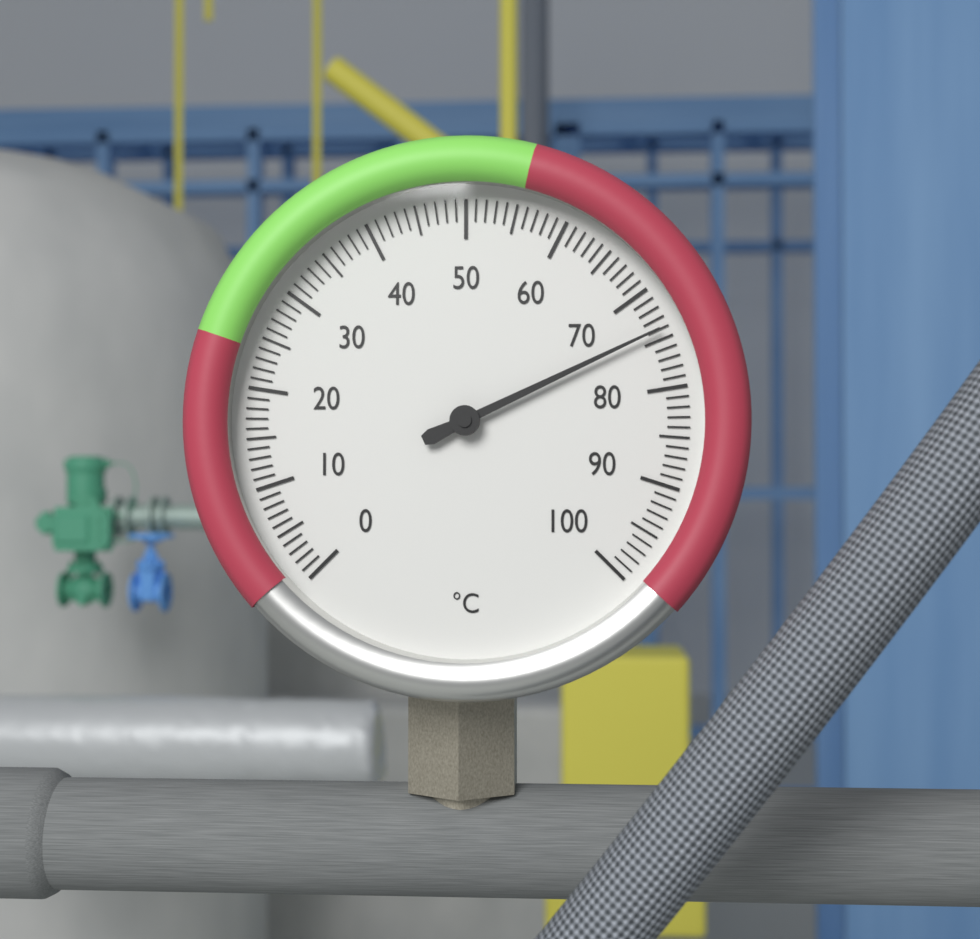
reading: 74 °C
